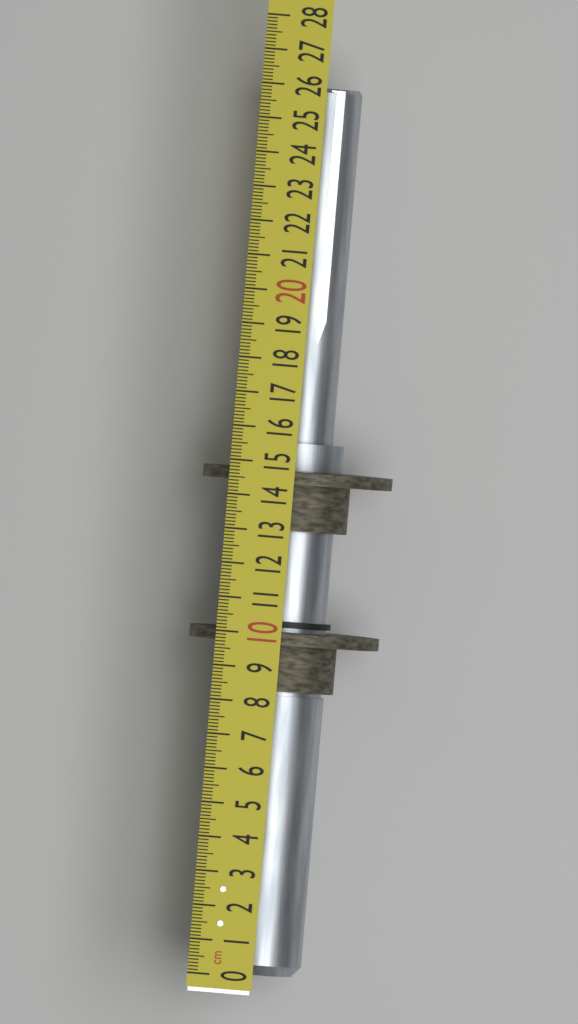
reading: 26.0 cm
